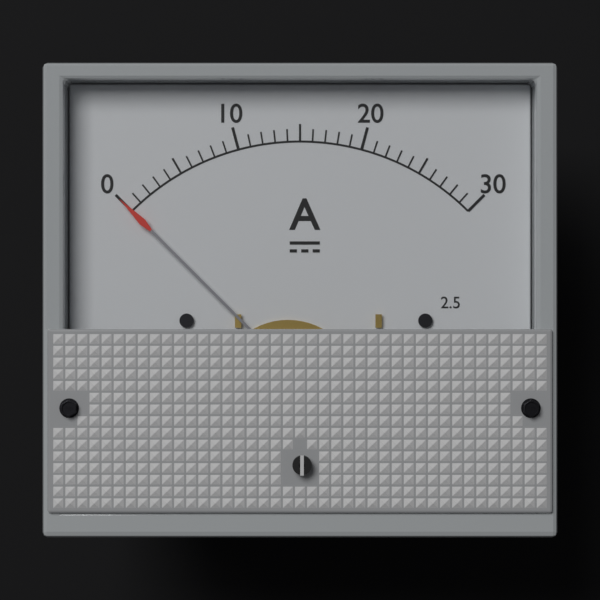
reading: 0 A
